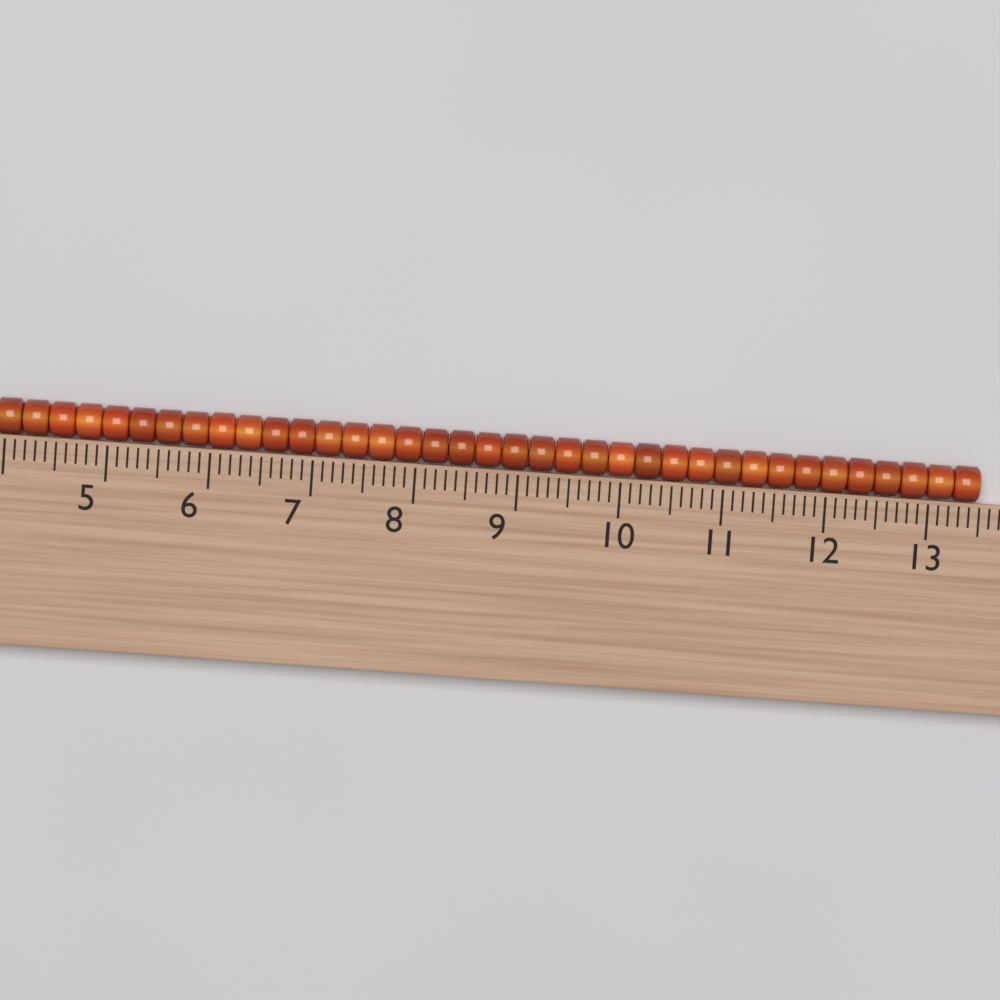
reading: 13.5 (no unit)
